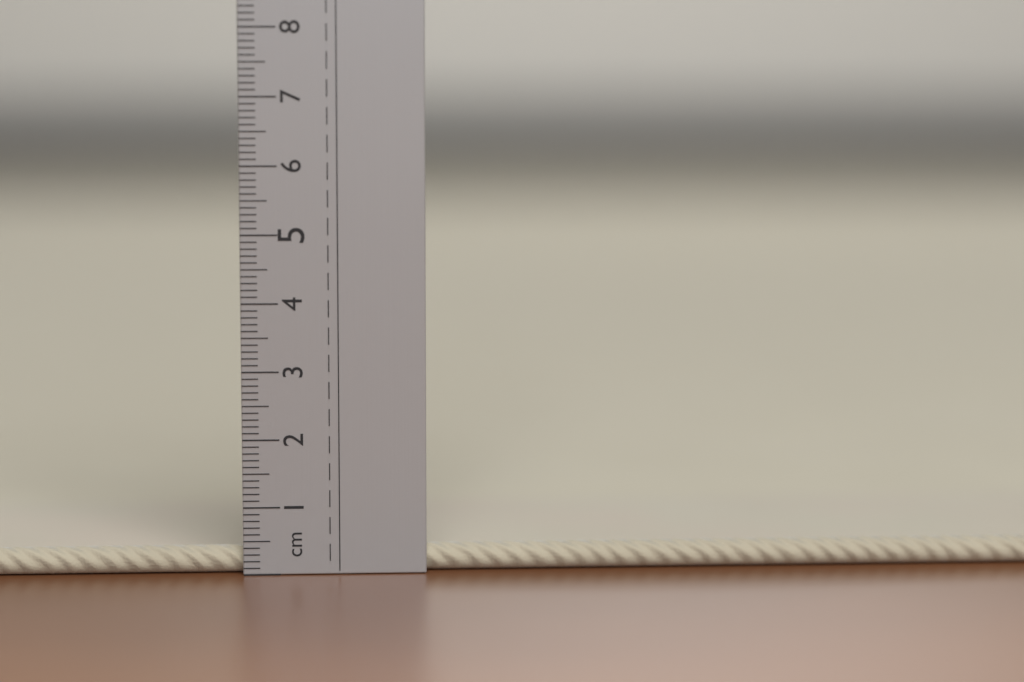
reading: 0.4 cm
